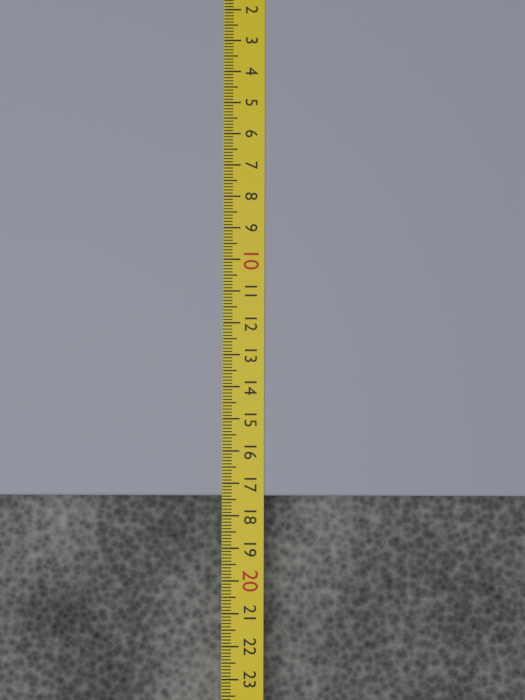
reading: 17.4 cm
